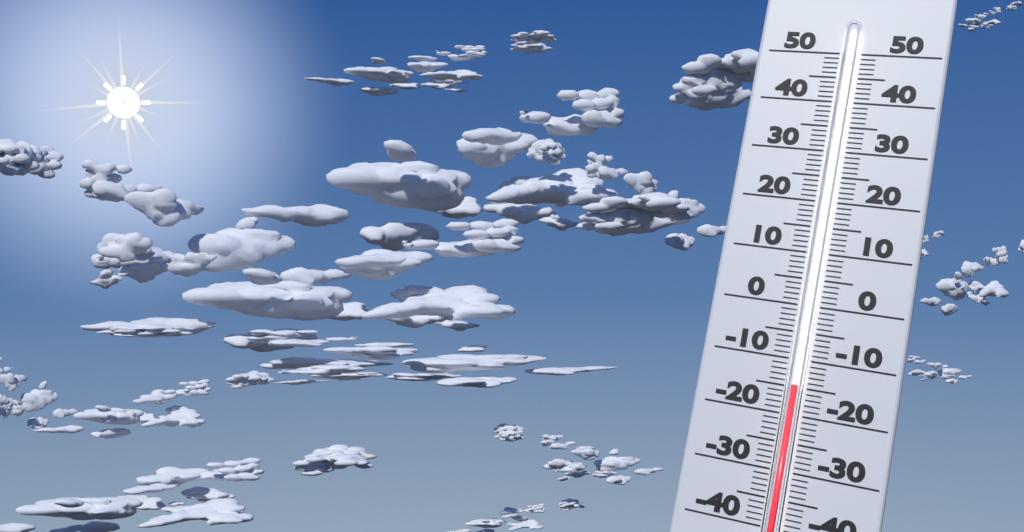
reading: -15 (no unit)
